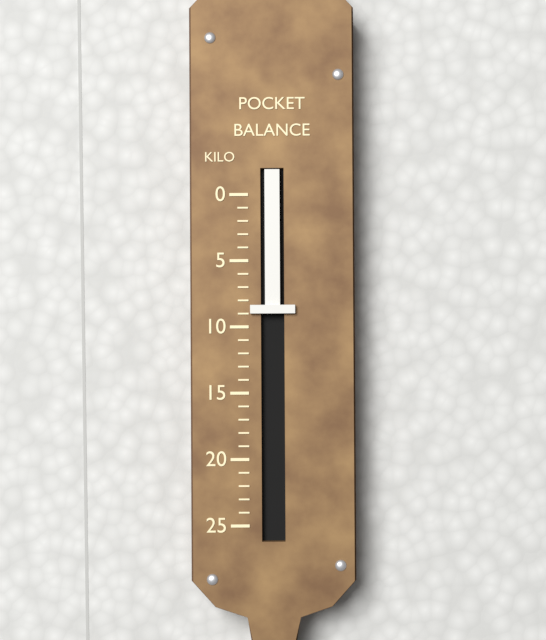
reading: 9 kg
